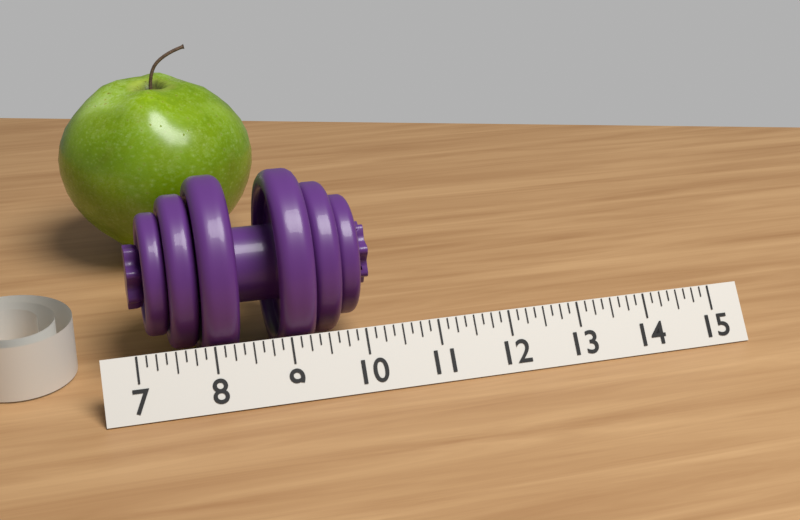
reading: 10.250 (no unit)
